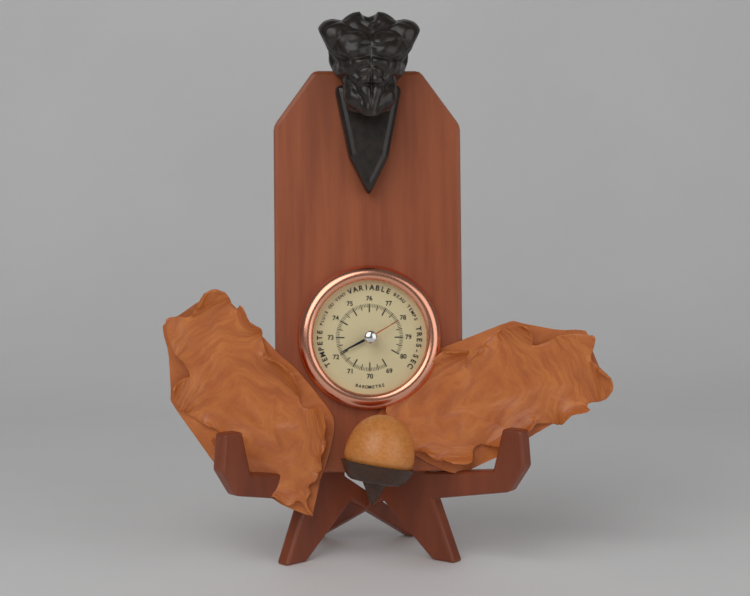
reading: 72.1 (no unit)
